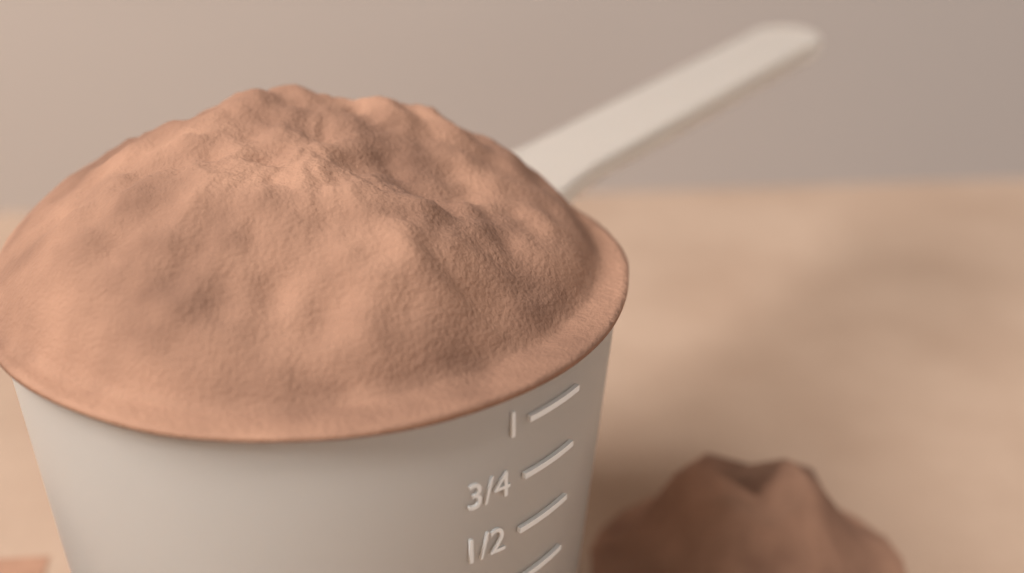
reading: 0.75 (no unit)
